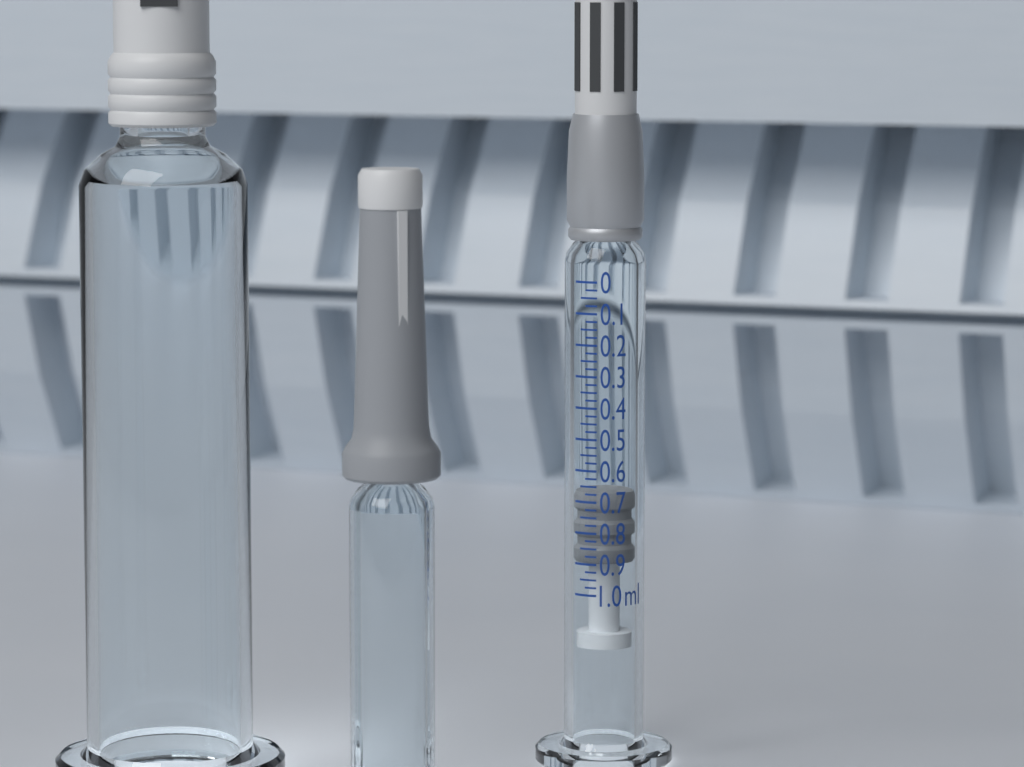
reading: 0.675 ml
